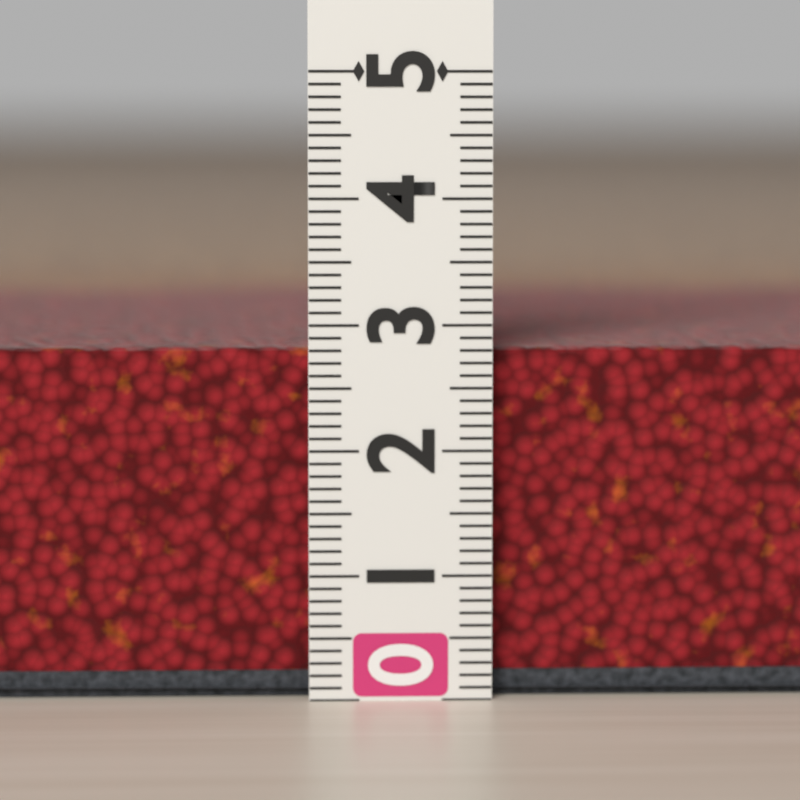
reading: 2.8 (no unit)
